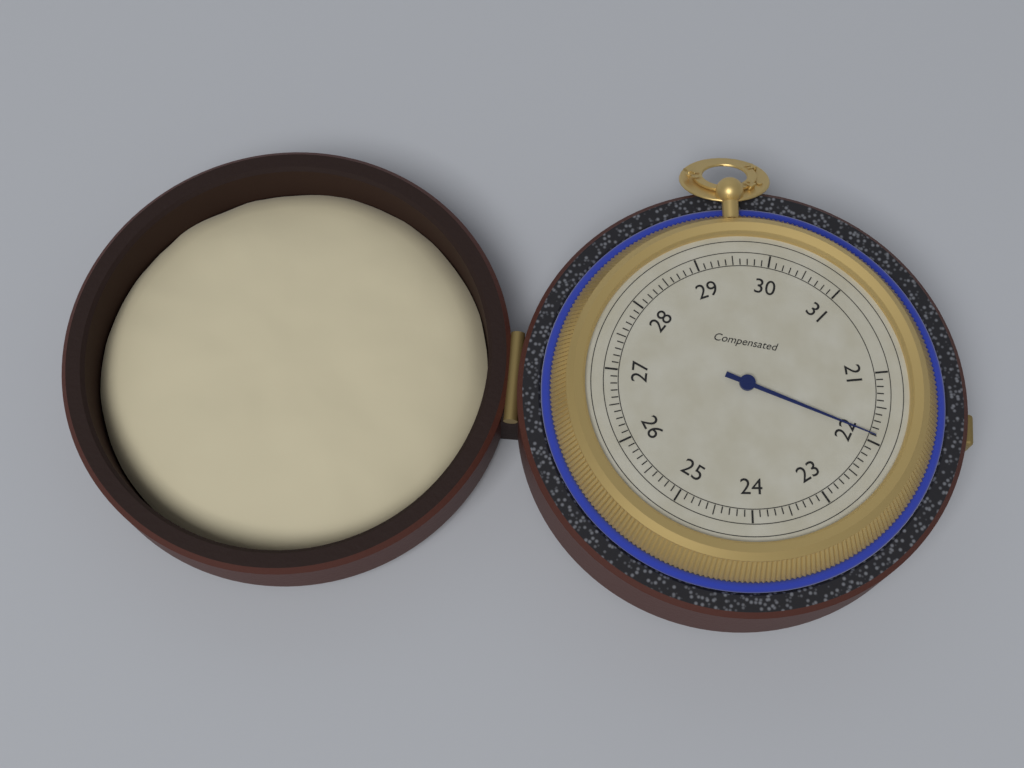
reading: 21.9 (no unit)
